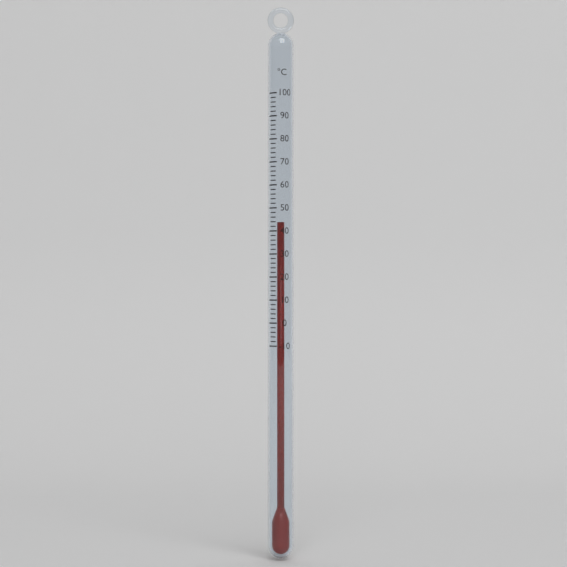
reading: 44 °C
